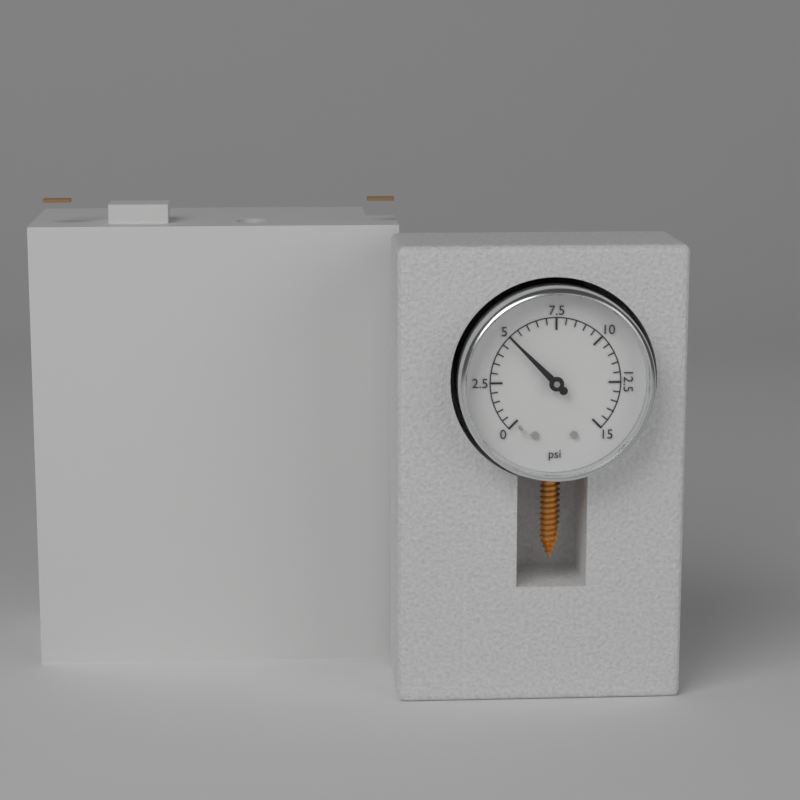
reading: 5.0 psi
